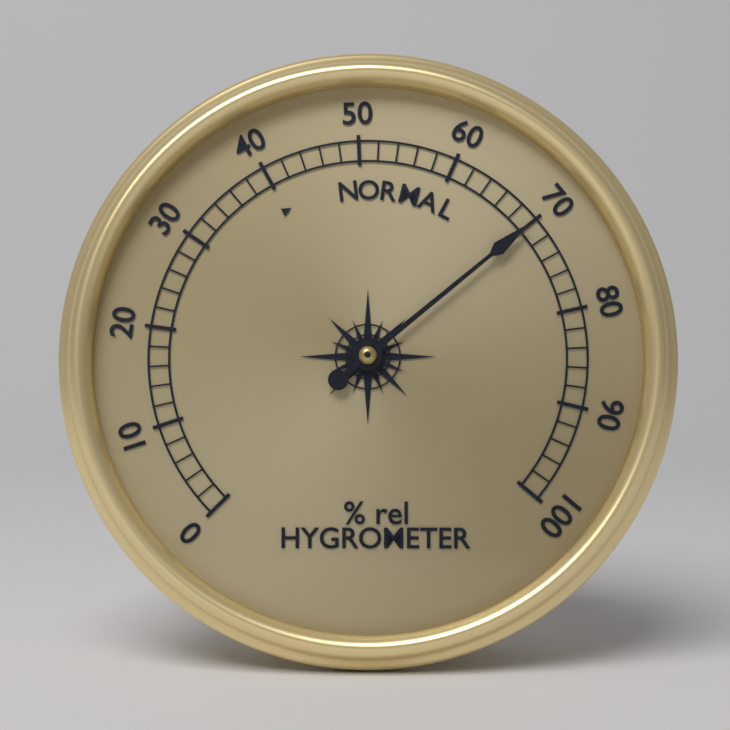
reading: 70 % rel
